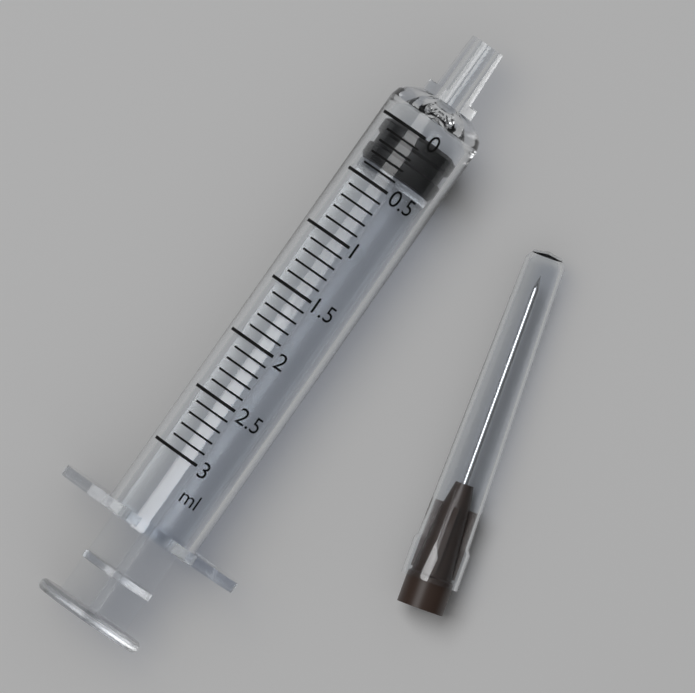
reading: 0.0 ml
